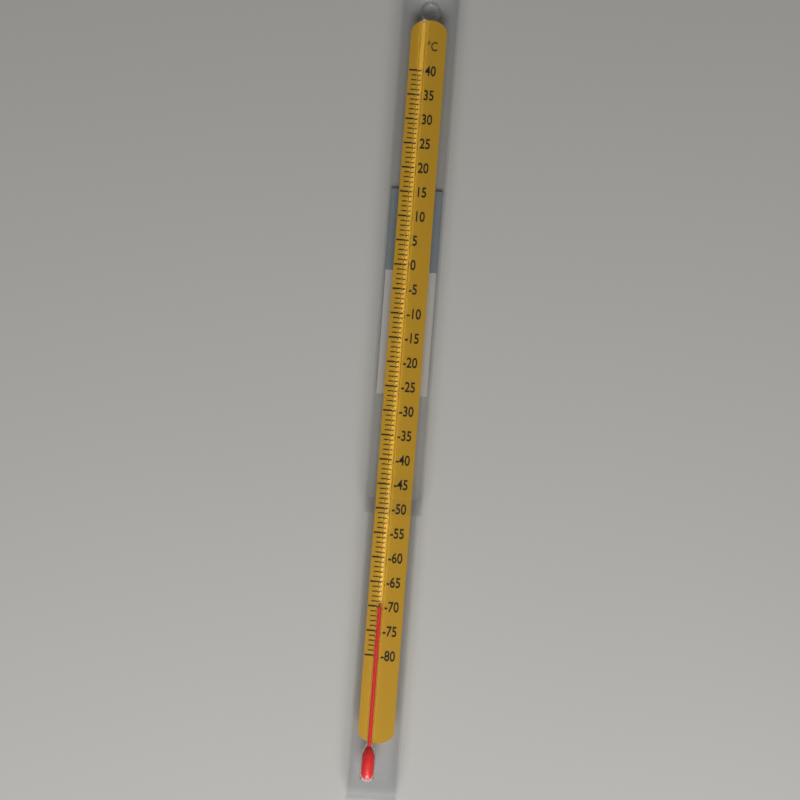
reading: -70 °C
